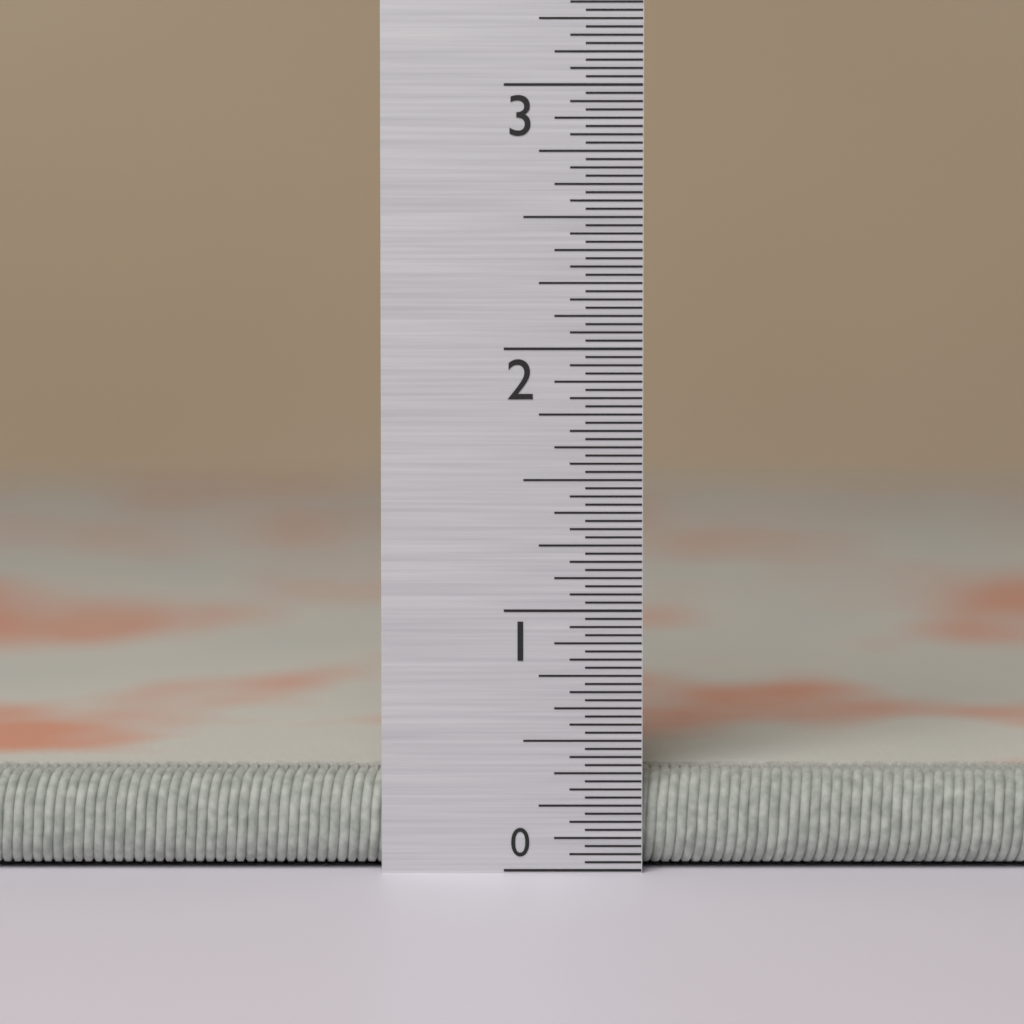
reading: 0.37500 in
